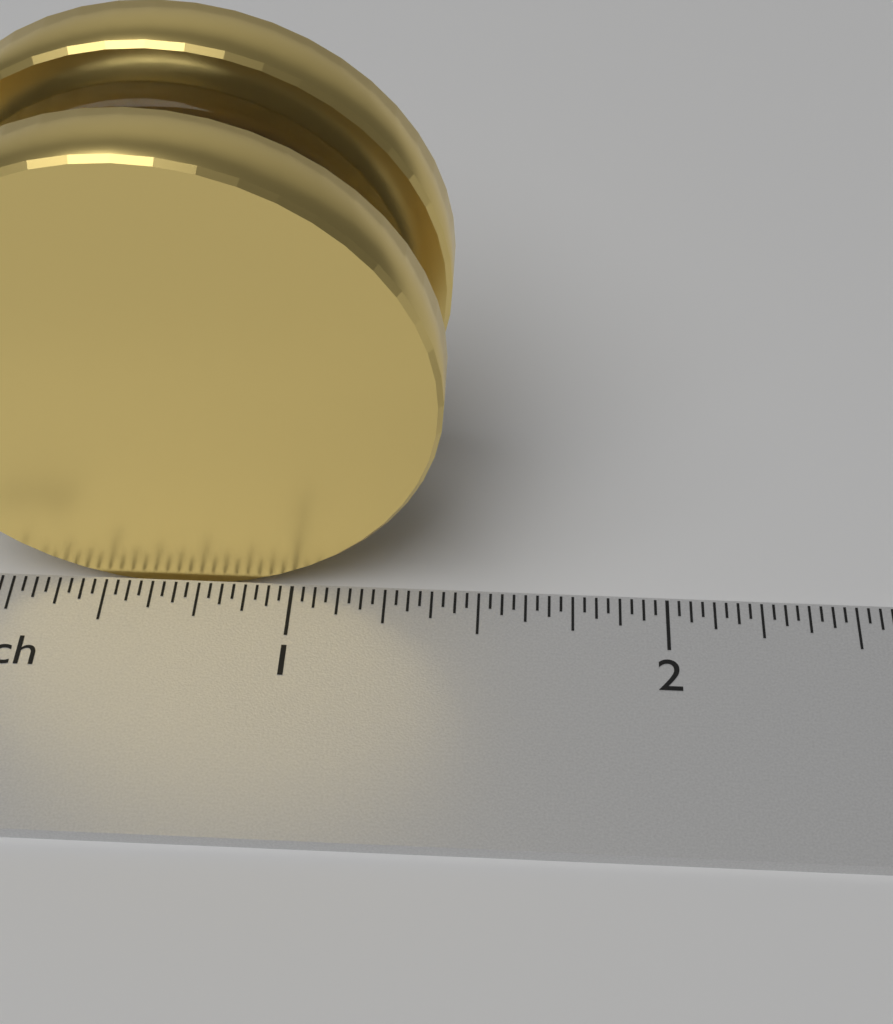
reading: 1.40625 inch
